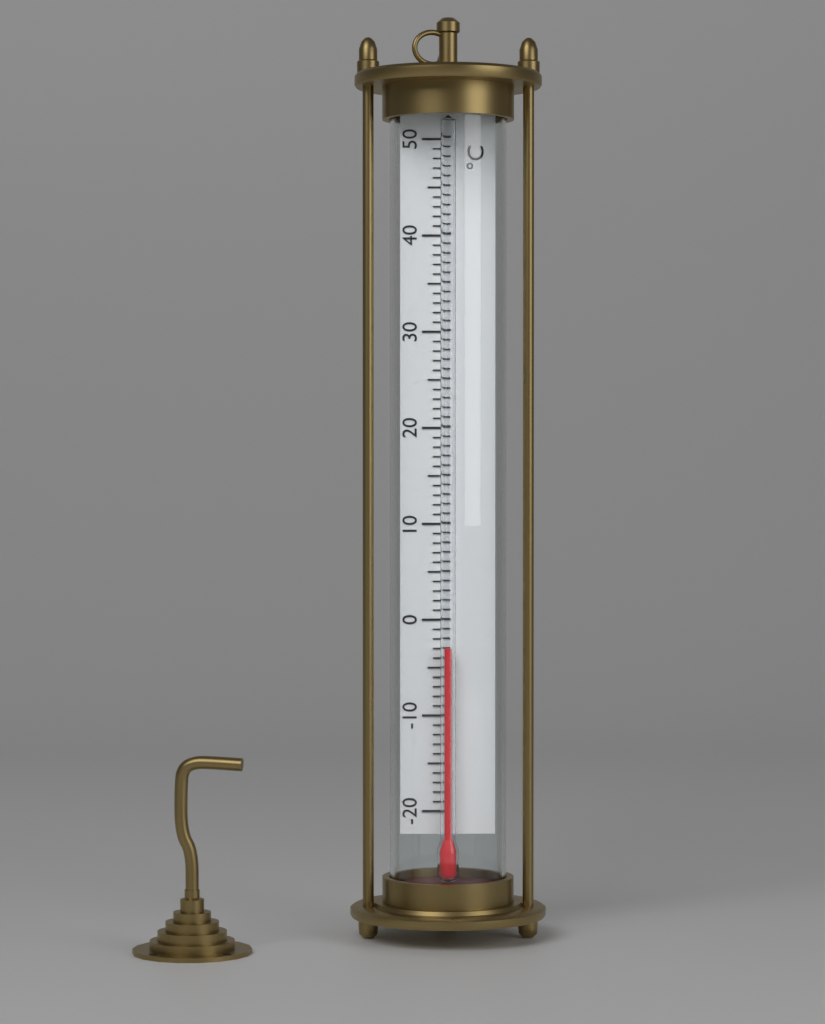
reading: -3 °C
